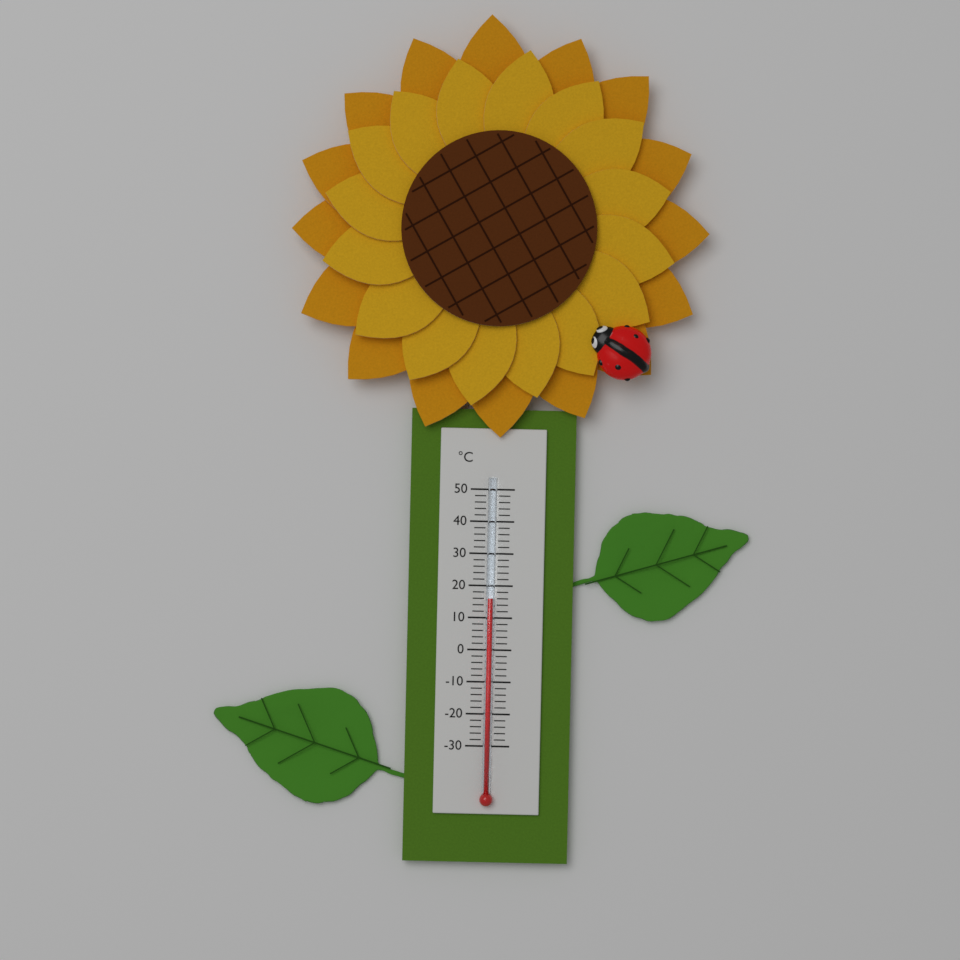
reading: 16 °C
